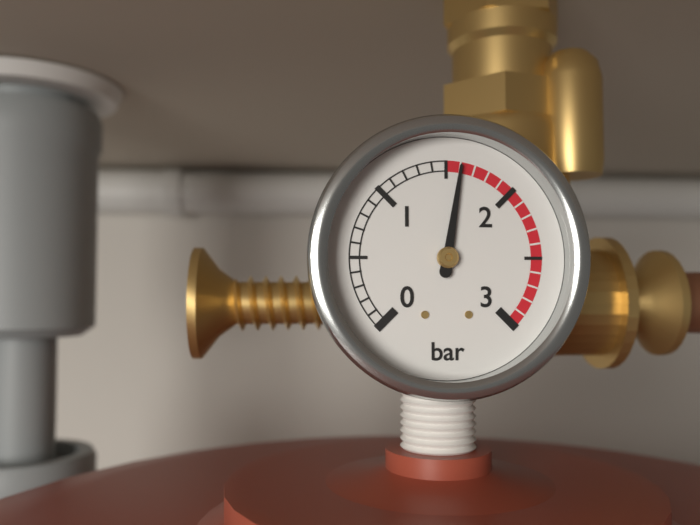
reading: 1.6 bar
